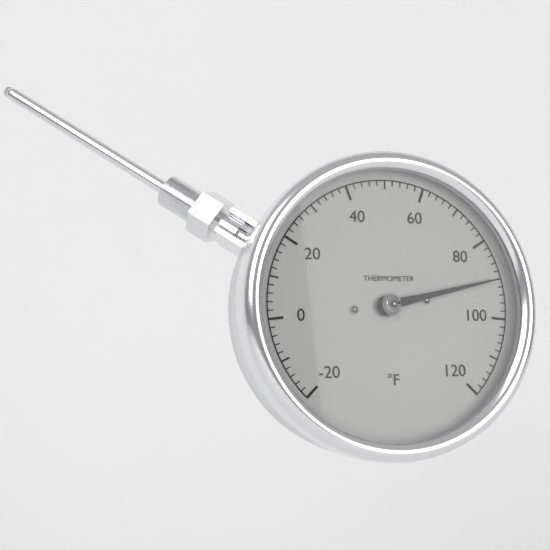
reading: 90 °F
